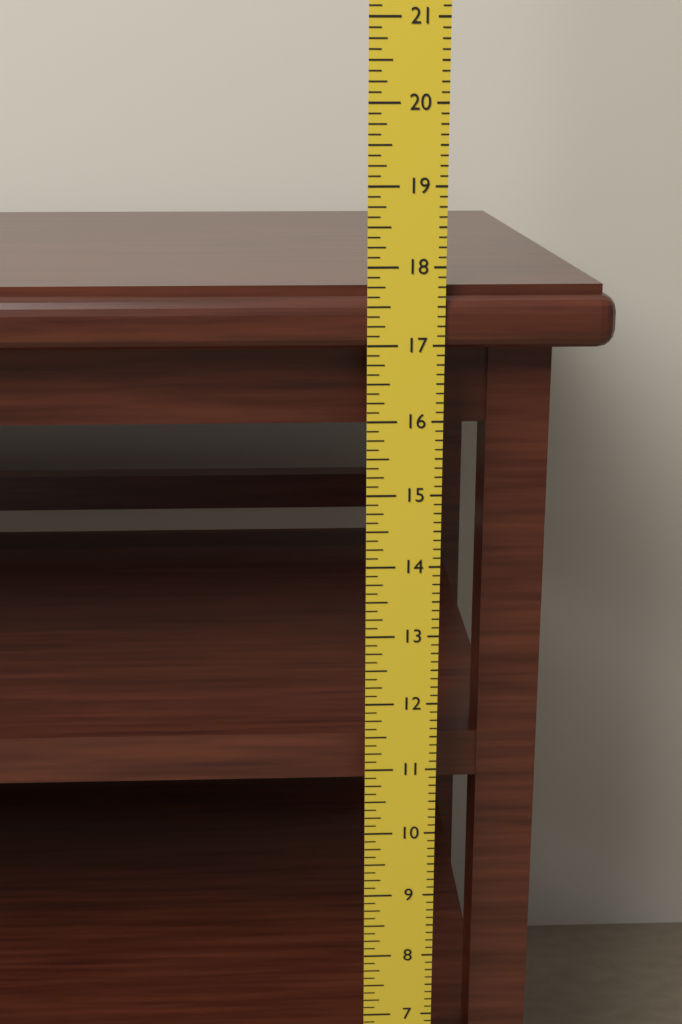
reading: 17.750 in
